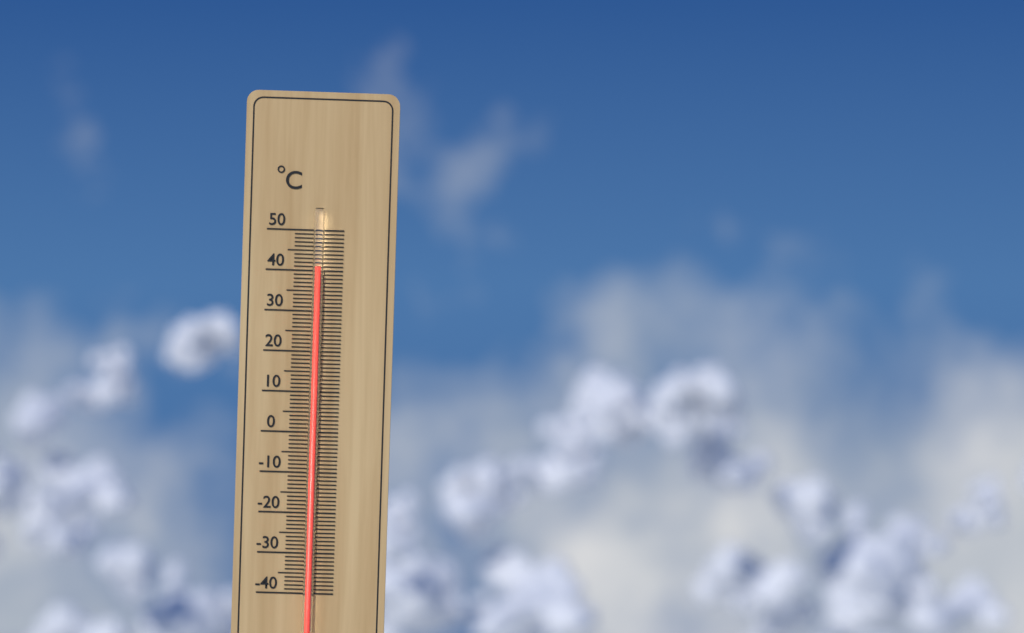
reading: 41 °C
